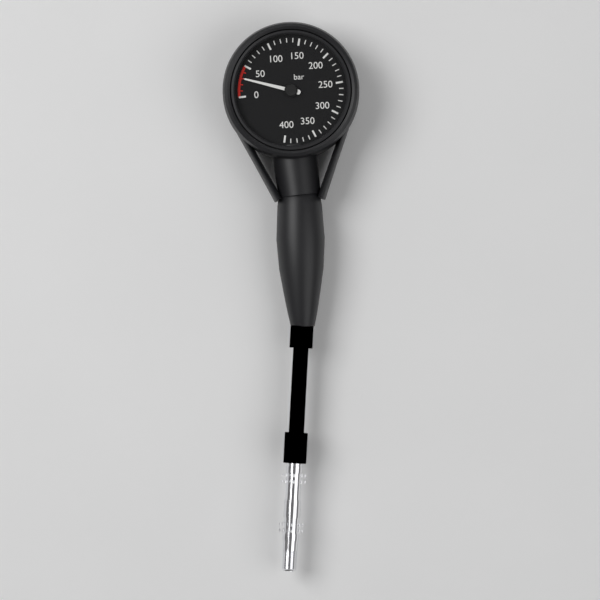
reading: 30 bar
